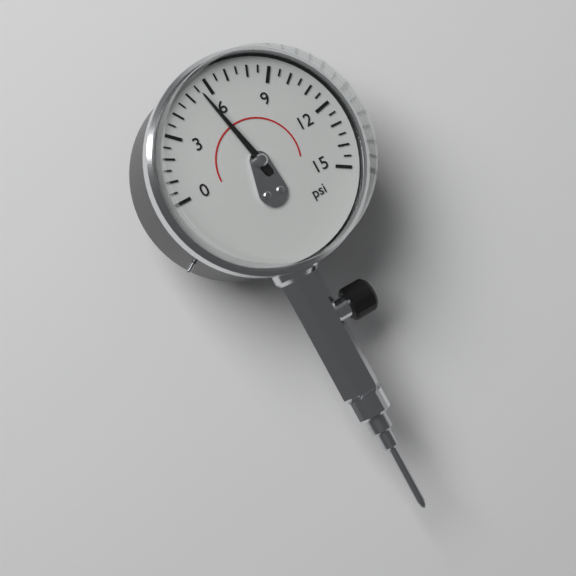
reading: 5.5 psi
